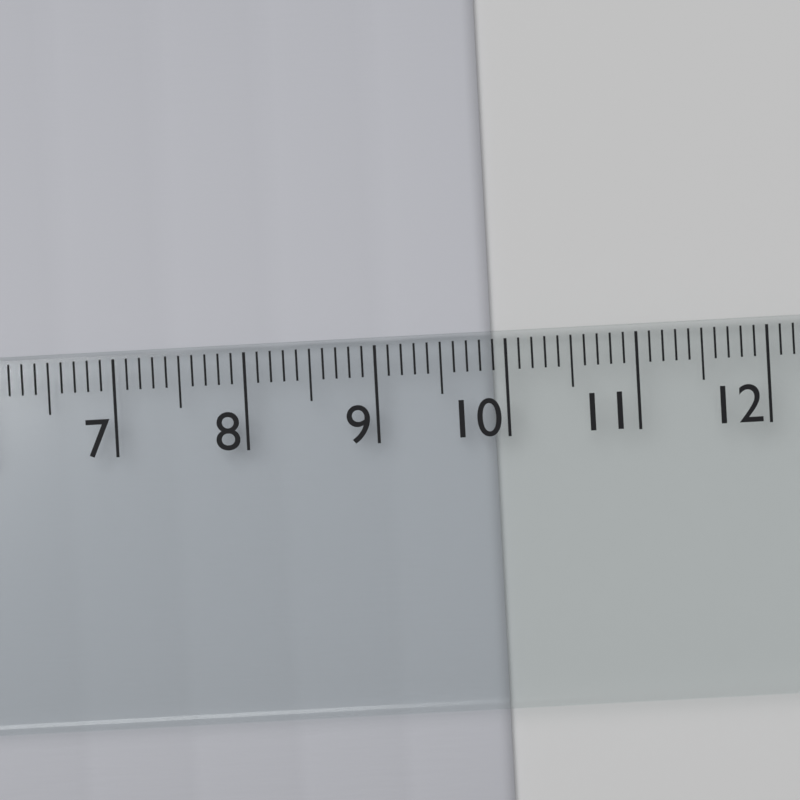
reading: 9.9 cm
